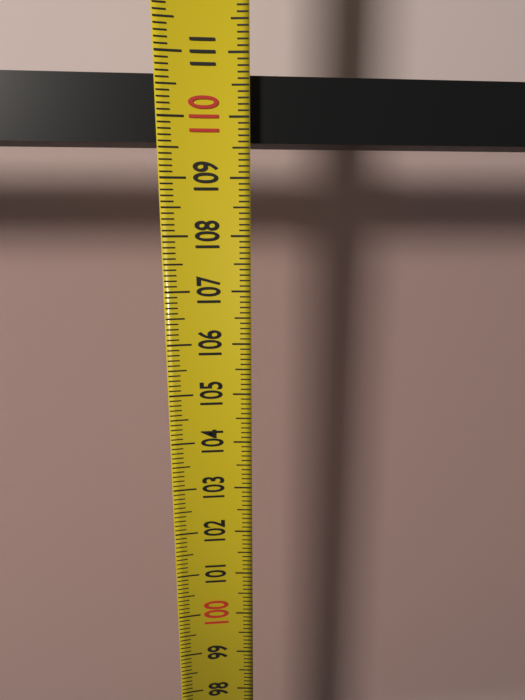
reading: 110.7 (no unit)
